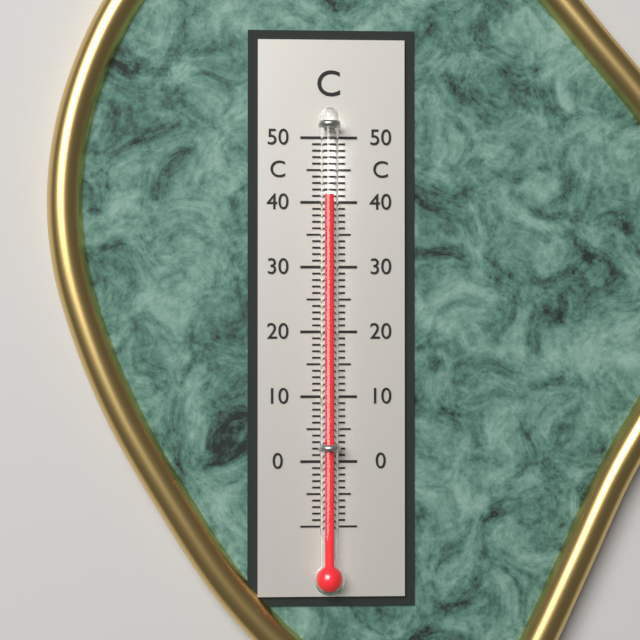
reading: 41 °C
